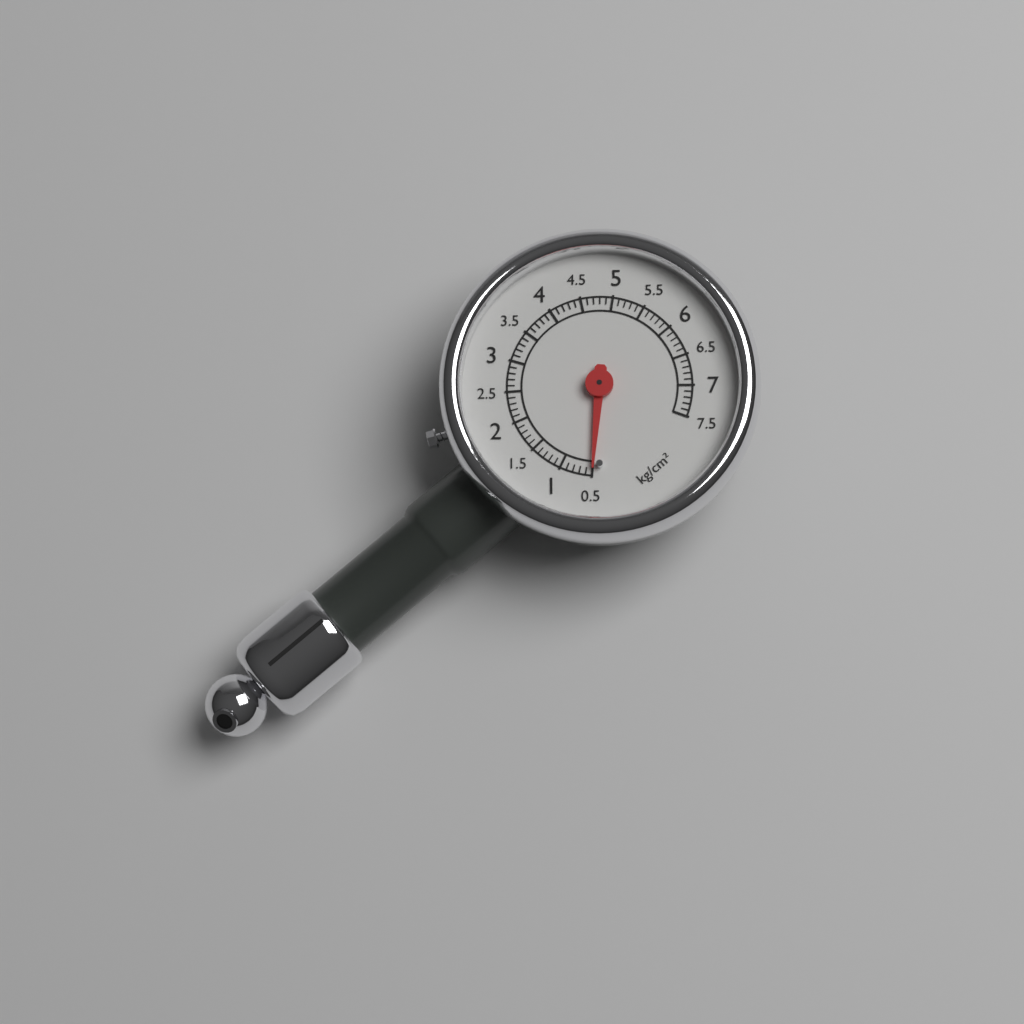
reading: 0.5 kg/cm²
